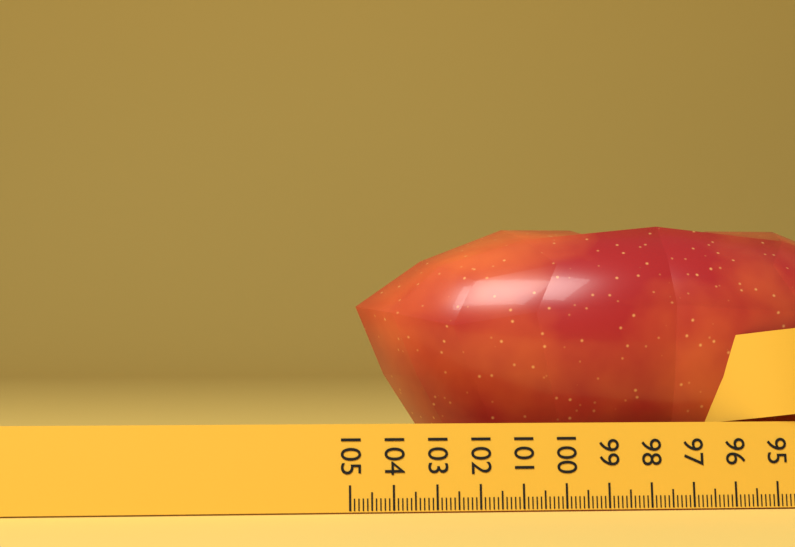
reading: 104.6 (no unit)
